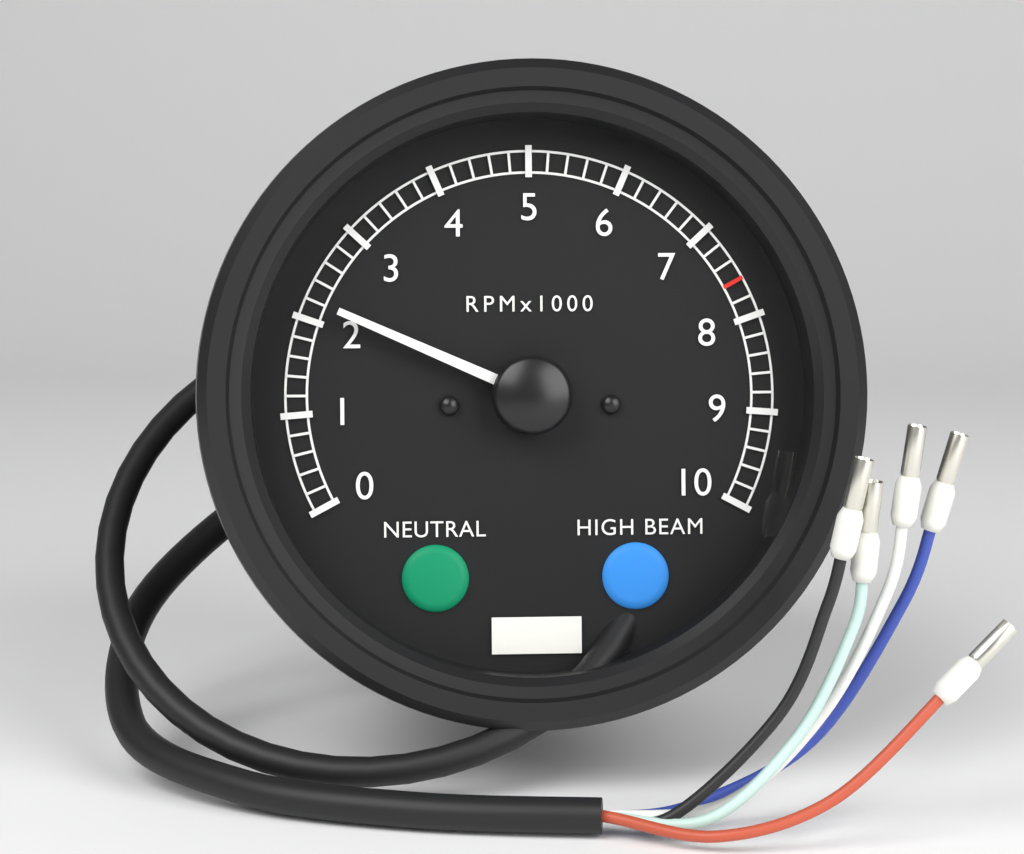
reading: 2200 RPM
